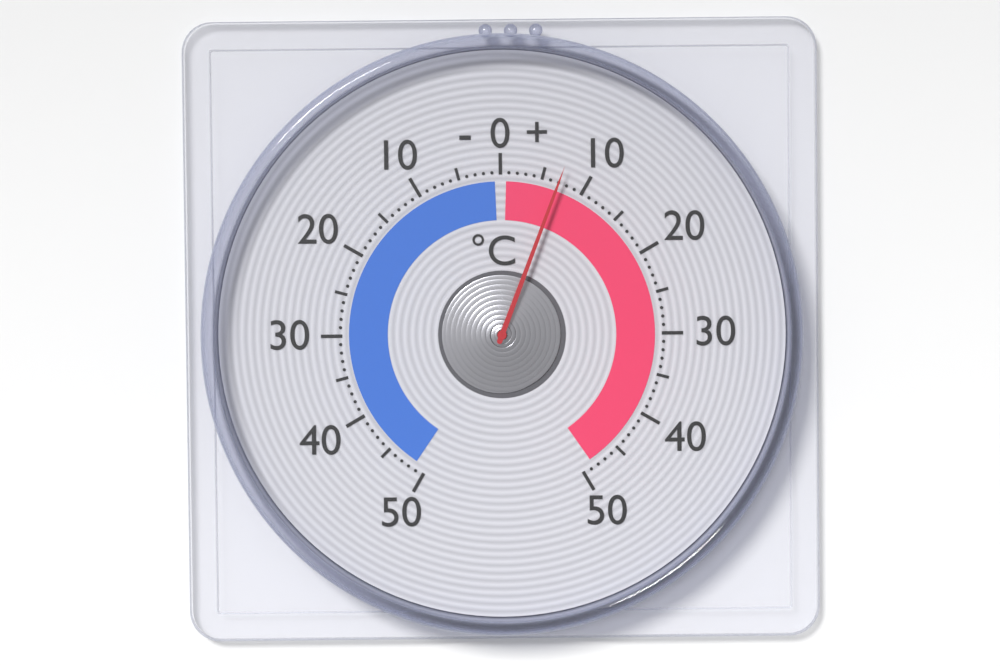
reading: 7 °C
